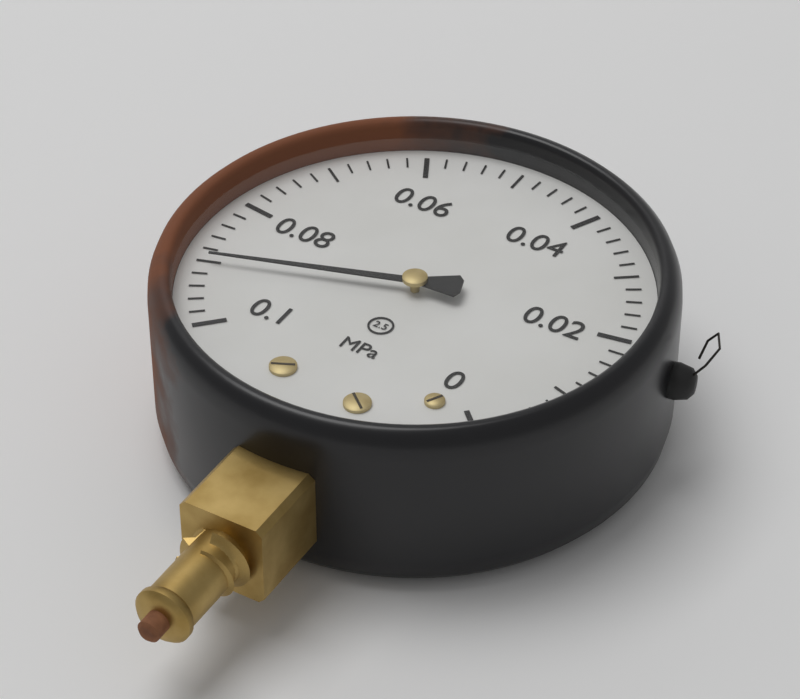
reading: 0.090 MPa
